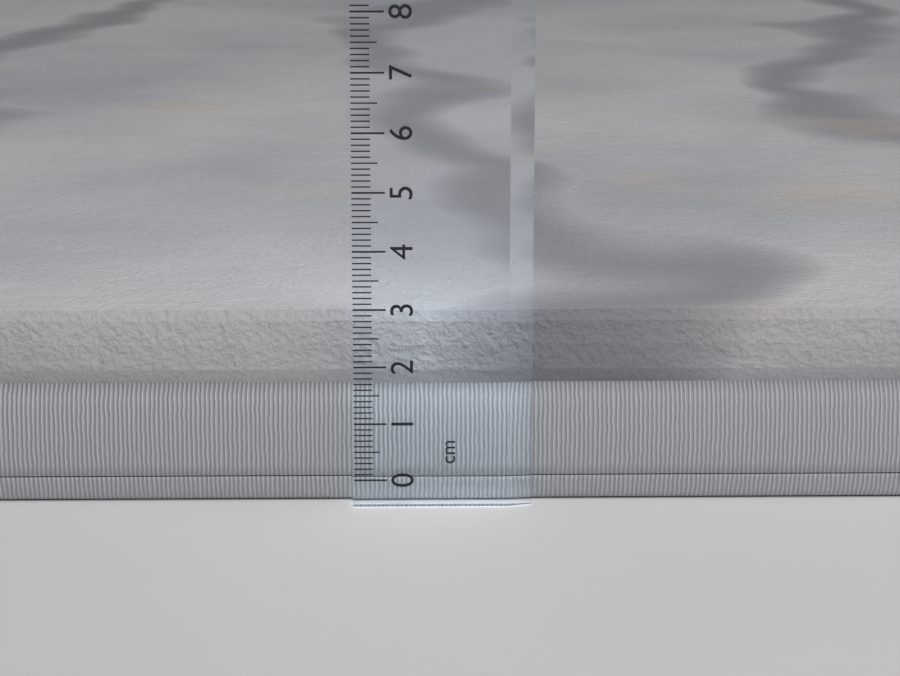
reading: 2.9 cm
